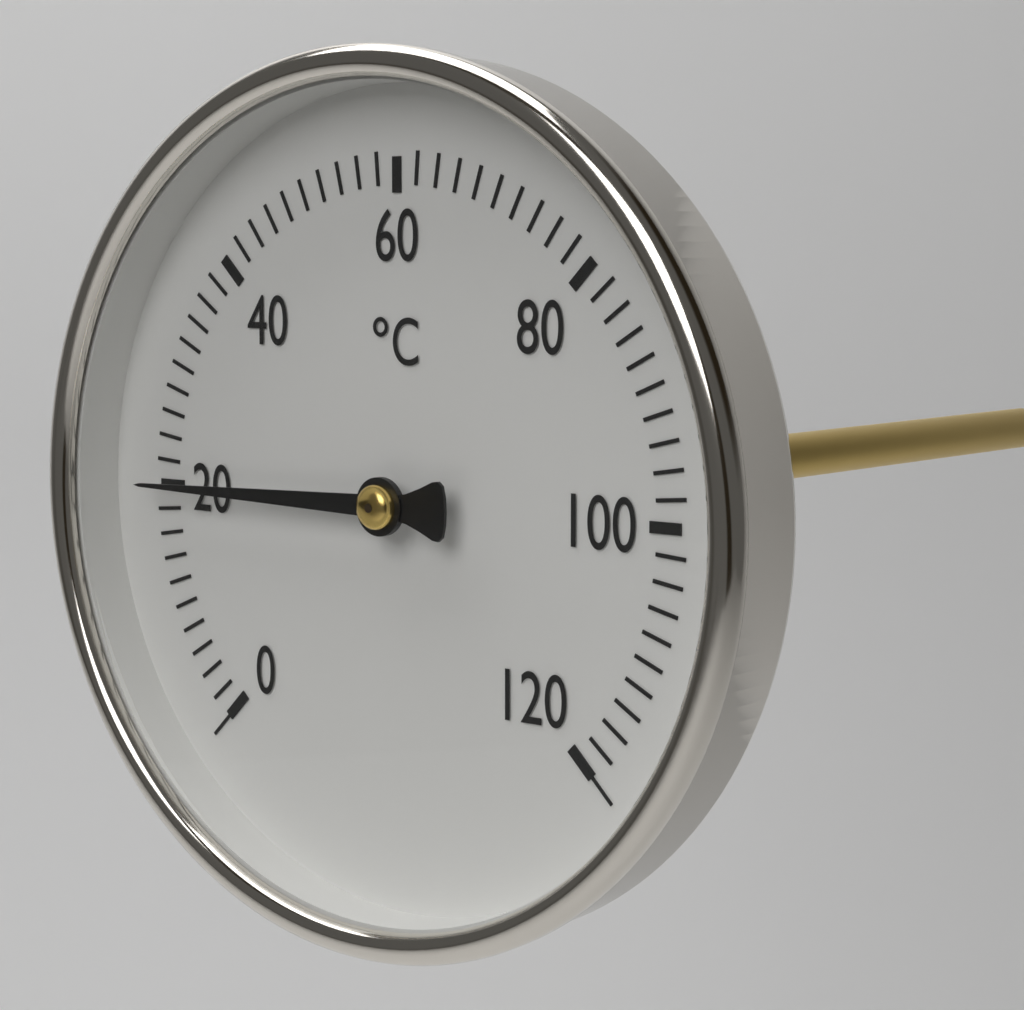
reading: 20 °C
